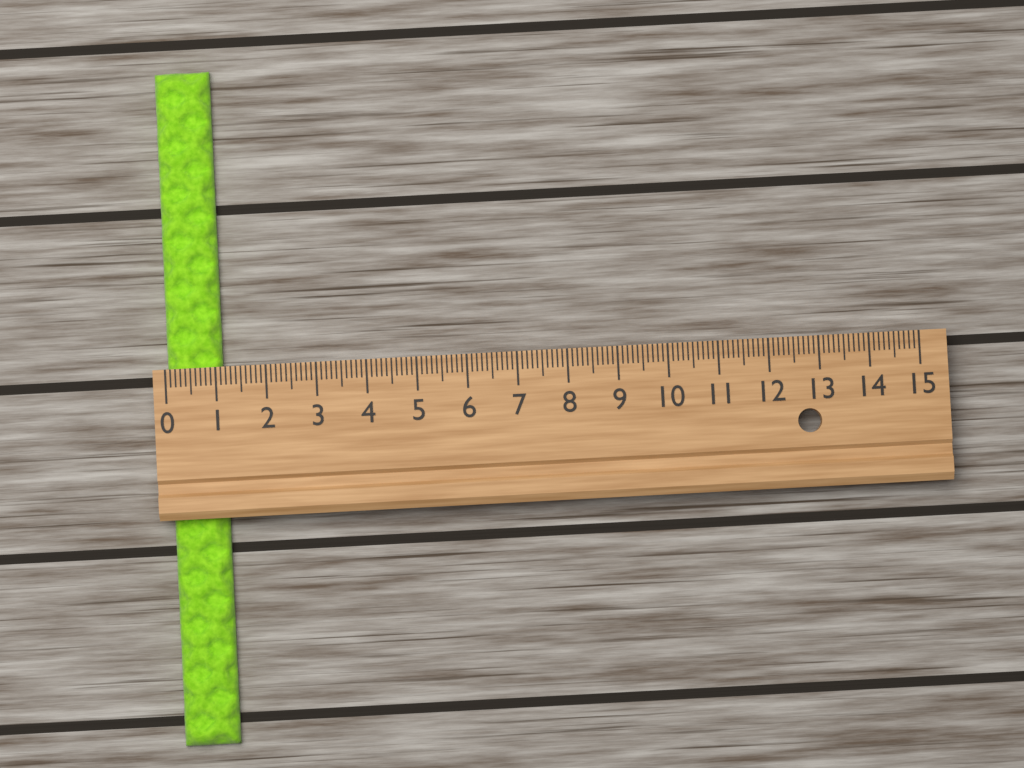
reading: 1.1 (no unit)
